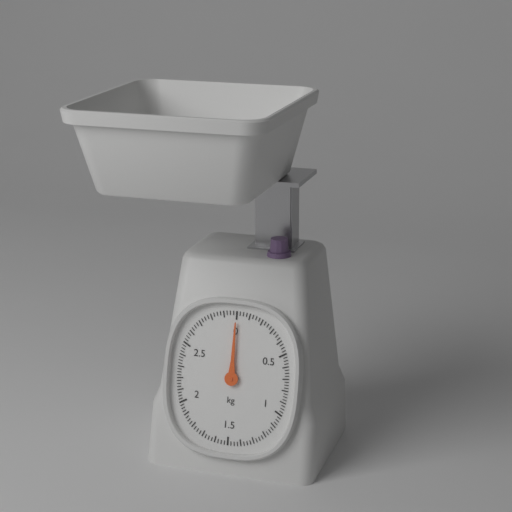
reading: 0.000 kg
